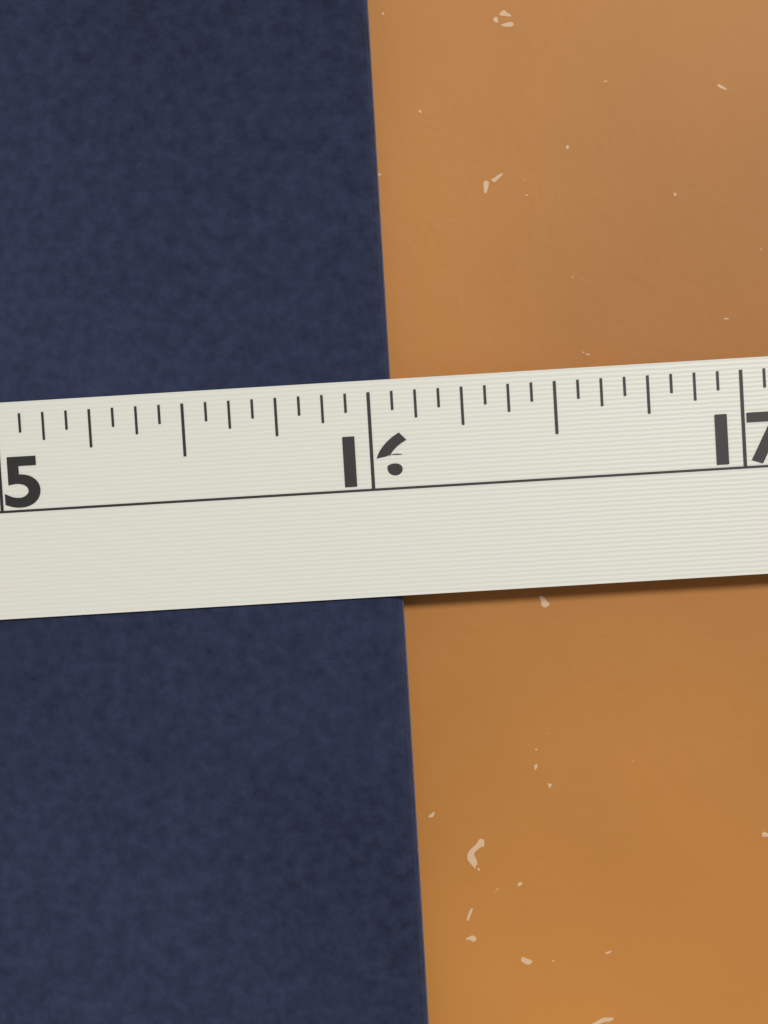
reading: 16.0625 in
